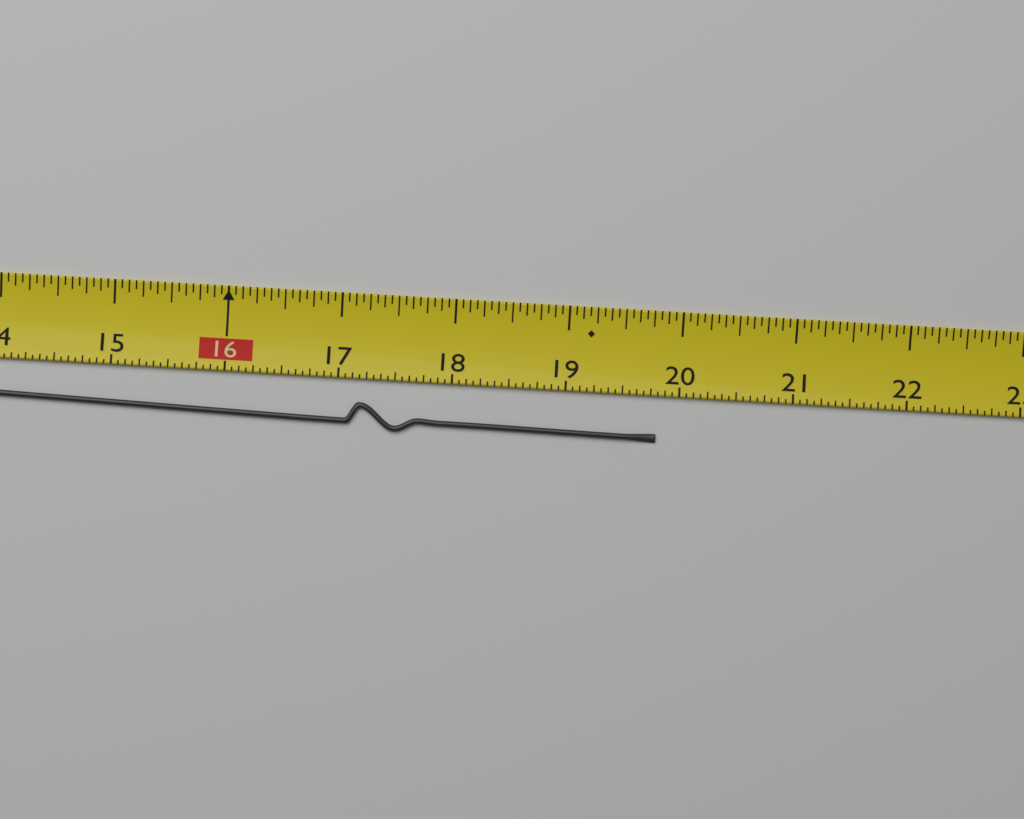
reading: 19.8125 (no unit)
